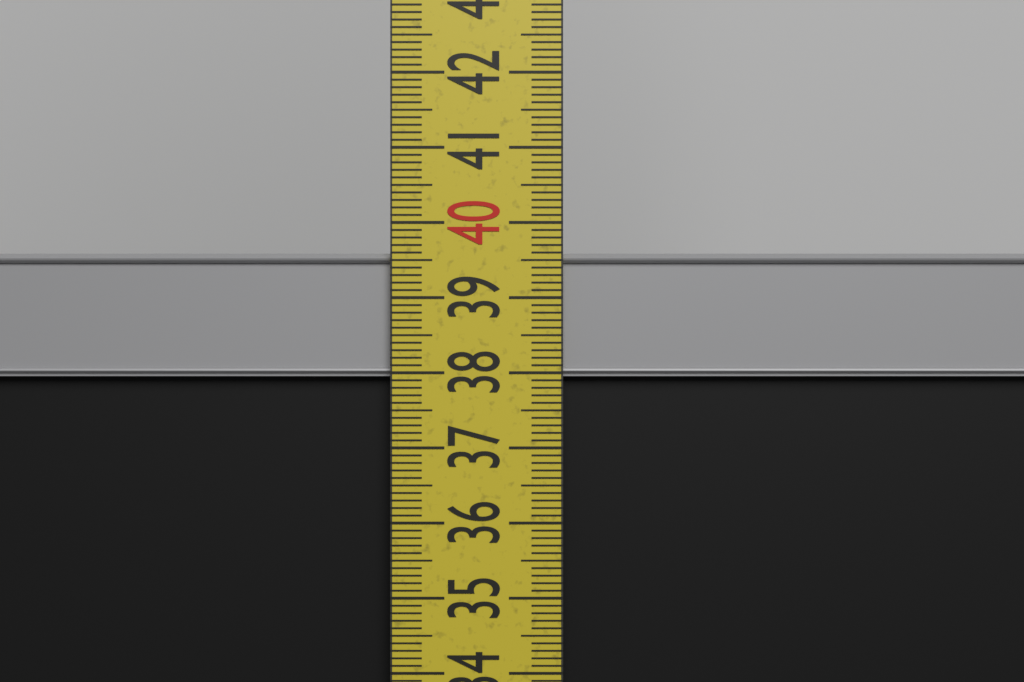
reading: 39.6 cm
